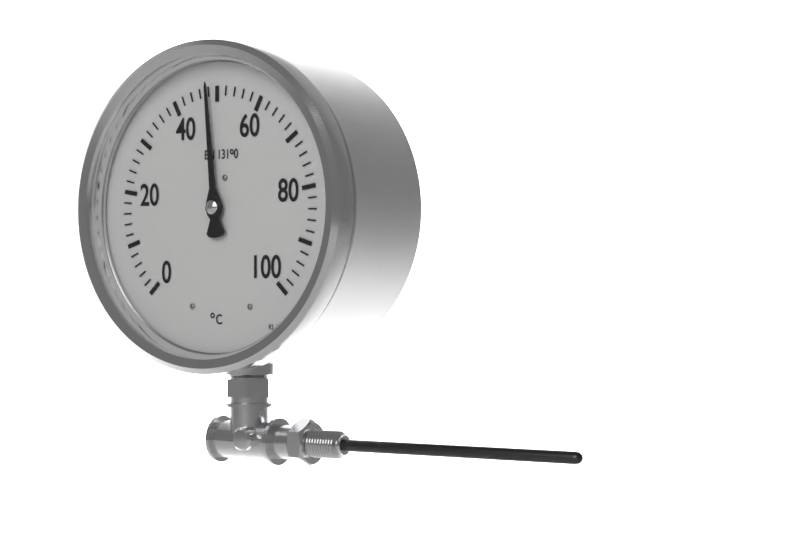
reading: 48 °C
